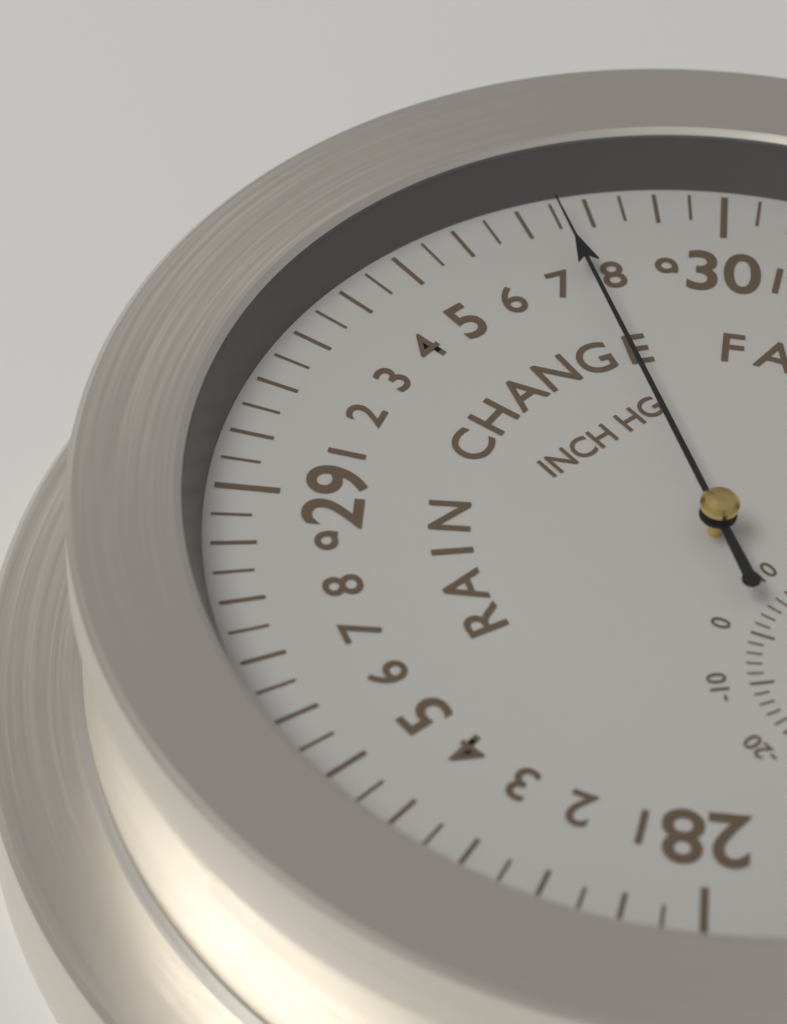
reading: 29.75 inHg
